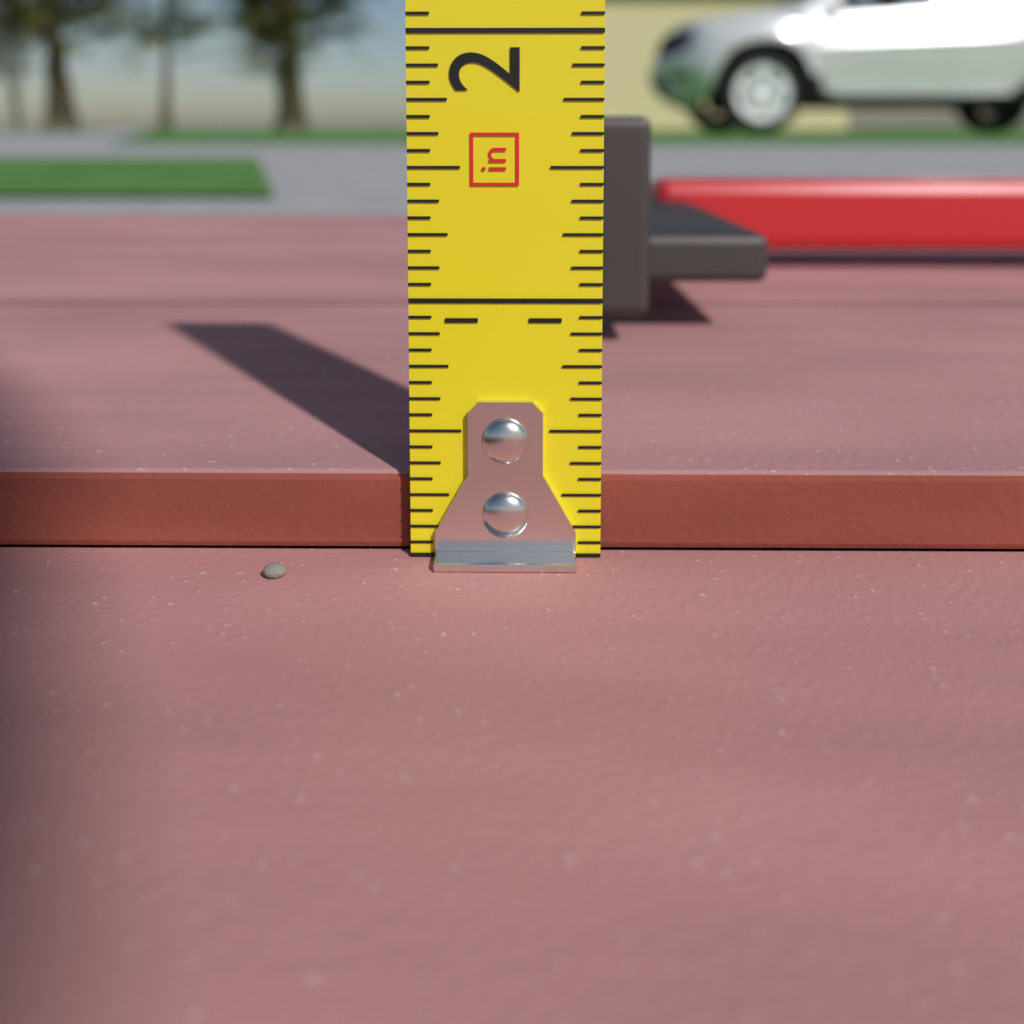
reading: 0.3125 in
